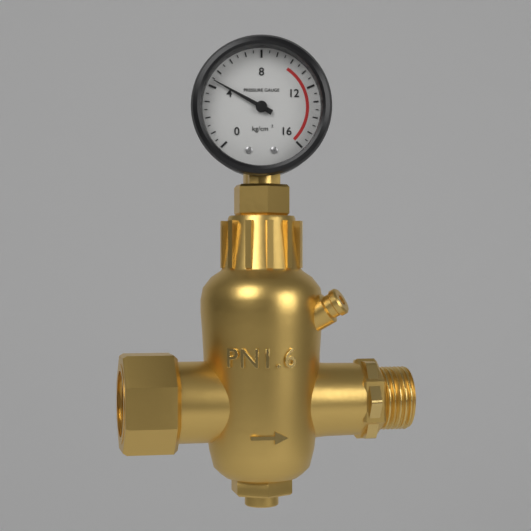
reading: 4.4 kg/cm²
